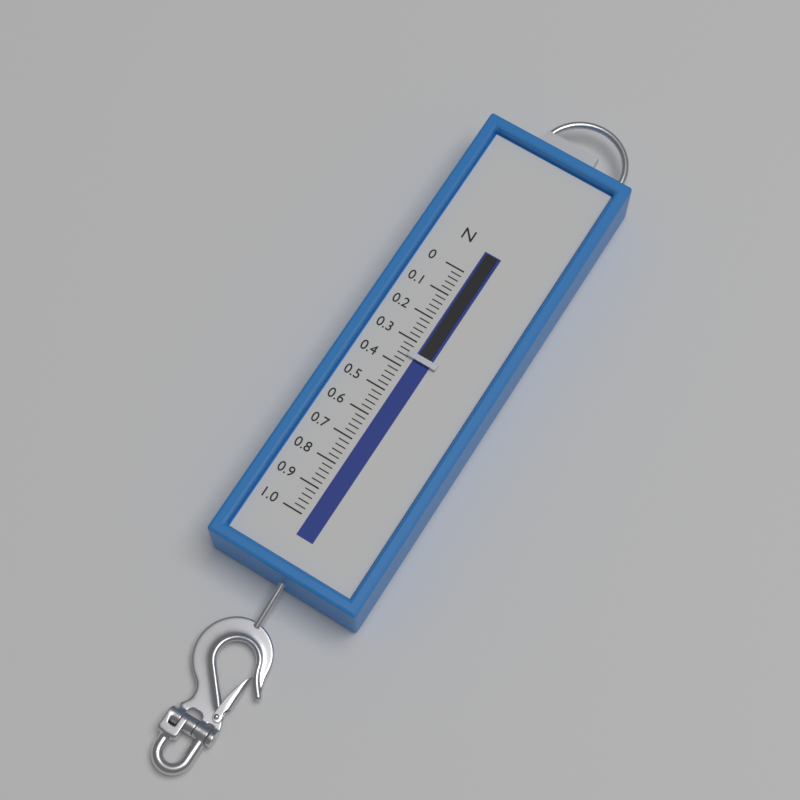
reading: 0.36 N
